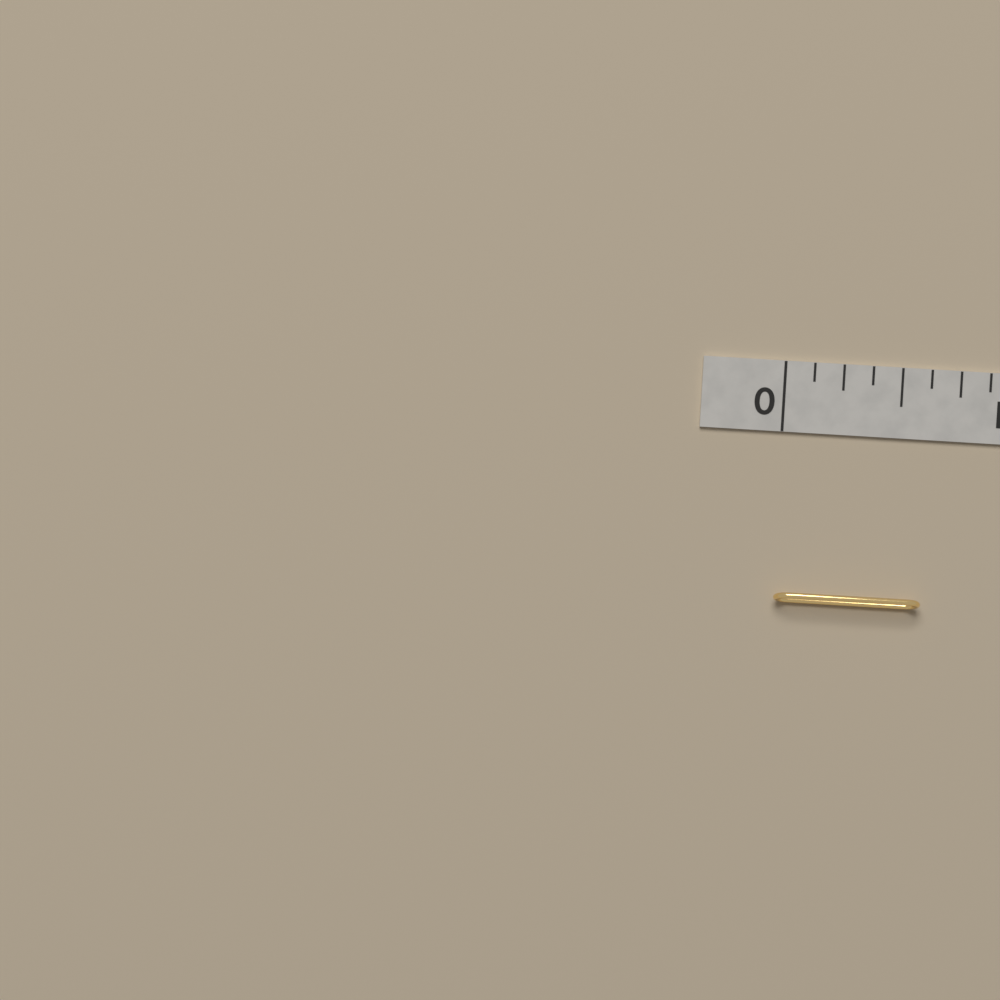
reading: 0.625 in
